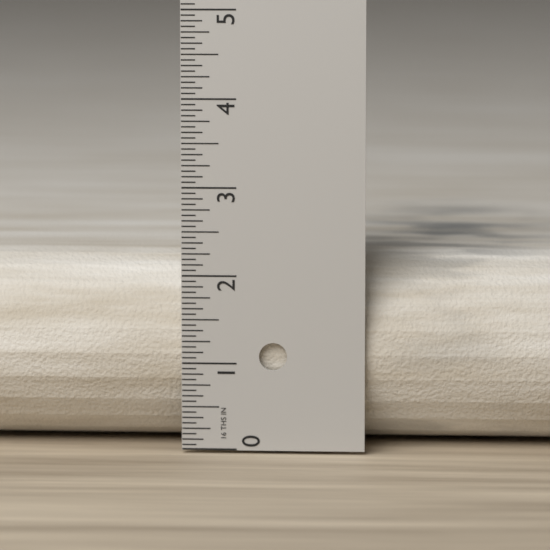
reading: 2.1875 in
